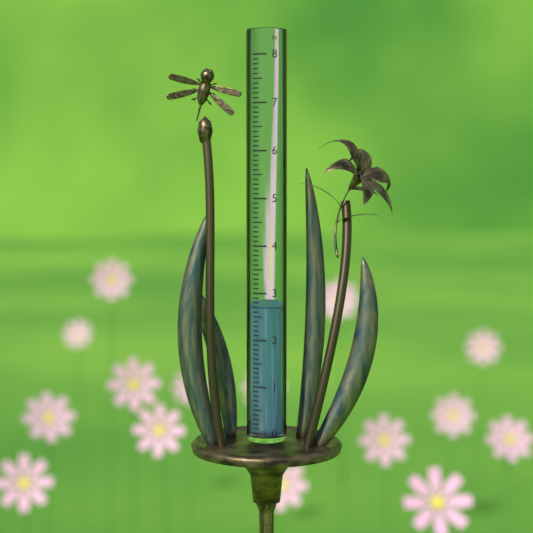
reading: 2.7 in
